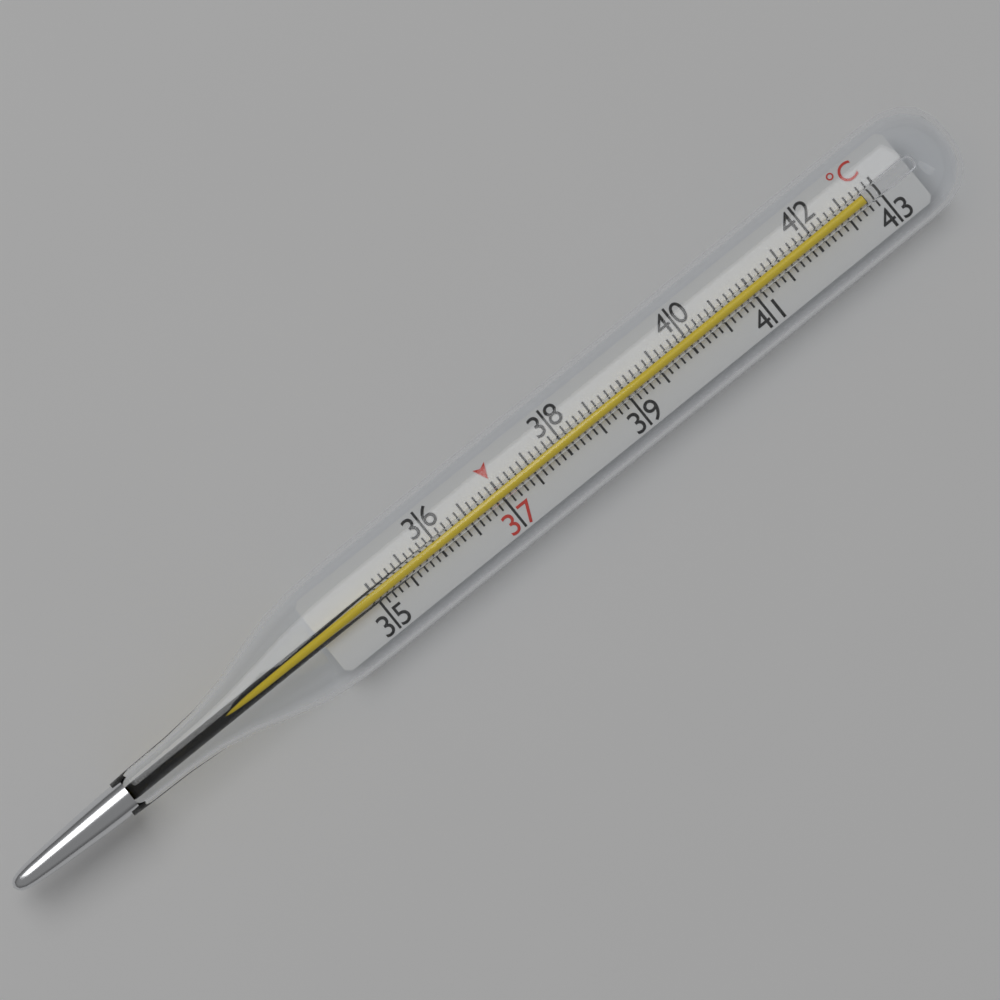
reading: 42.8 °C
